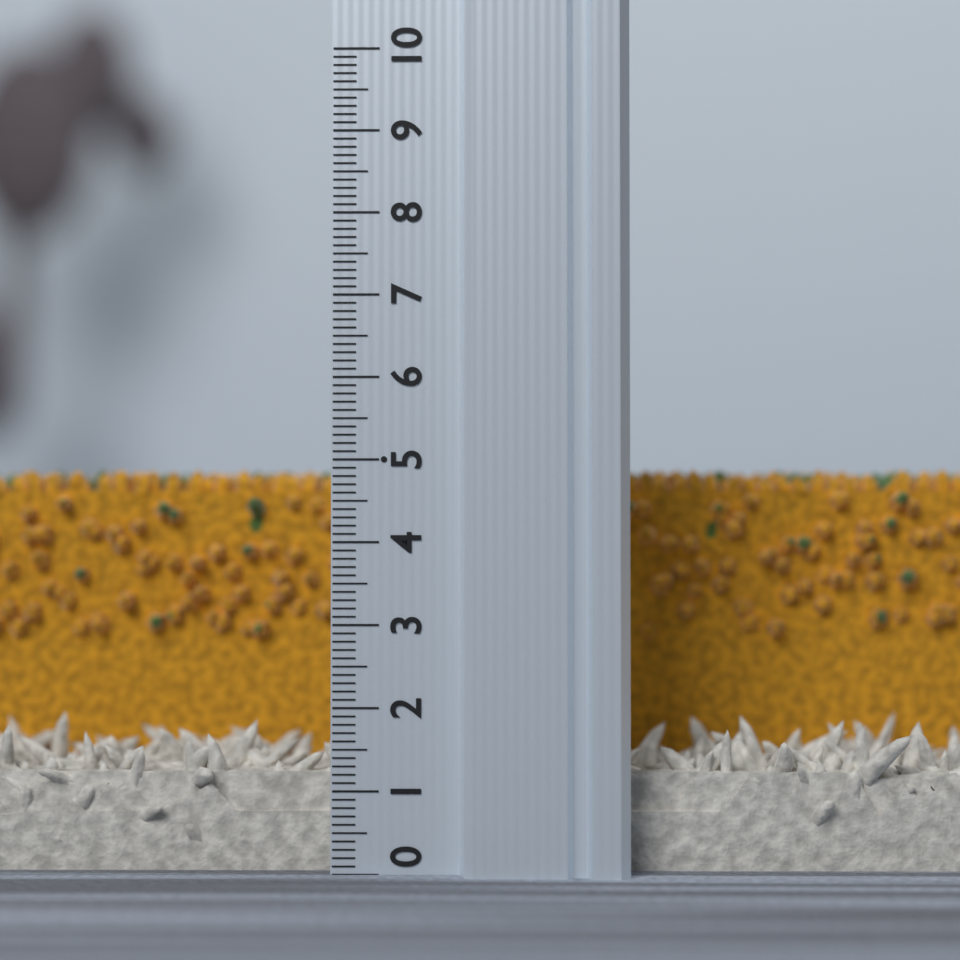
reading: 5.0 (no unit)
